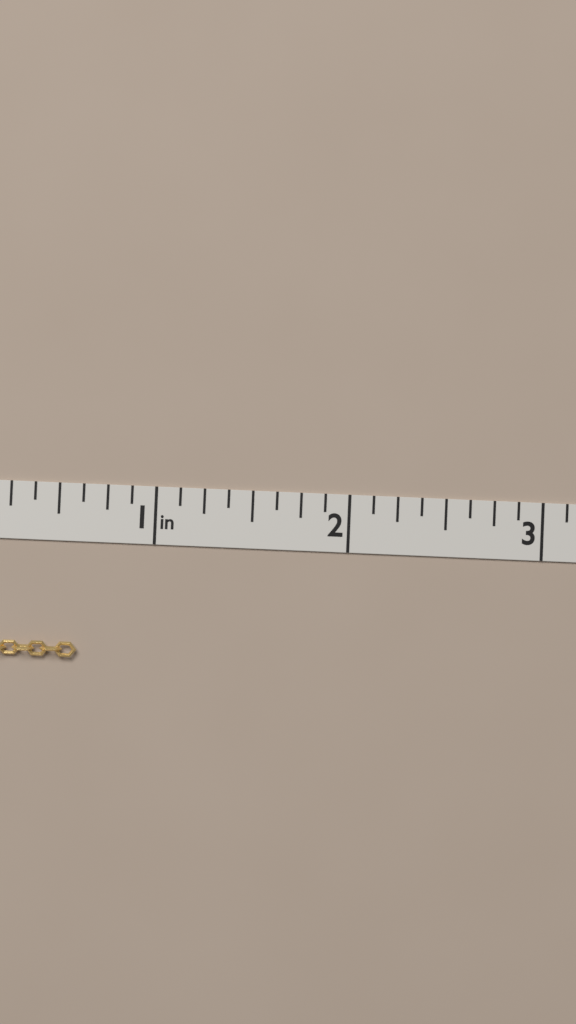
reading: 0.625 in
